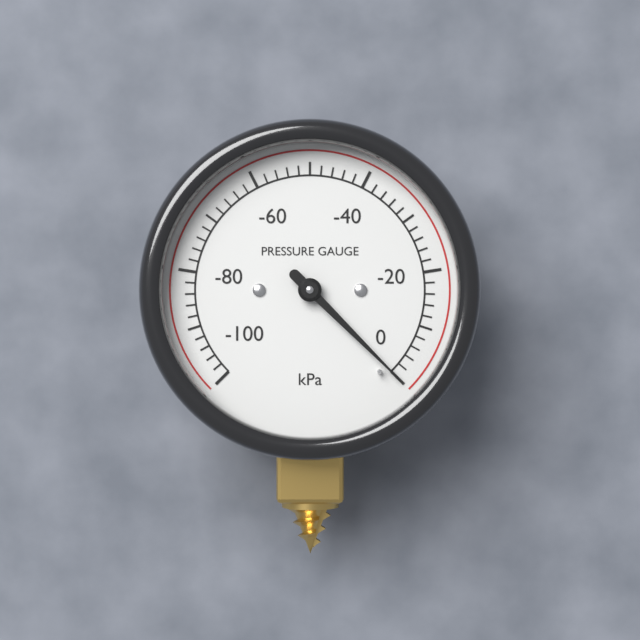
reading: 0 kPa
